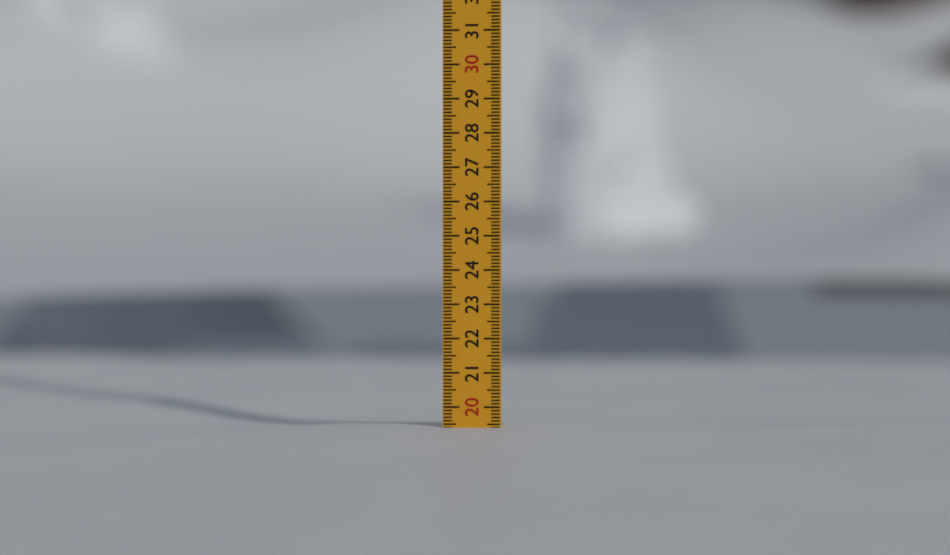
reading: 19.4 (no unit)
